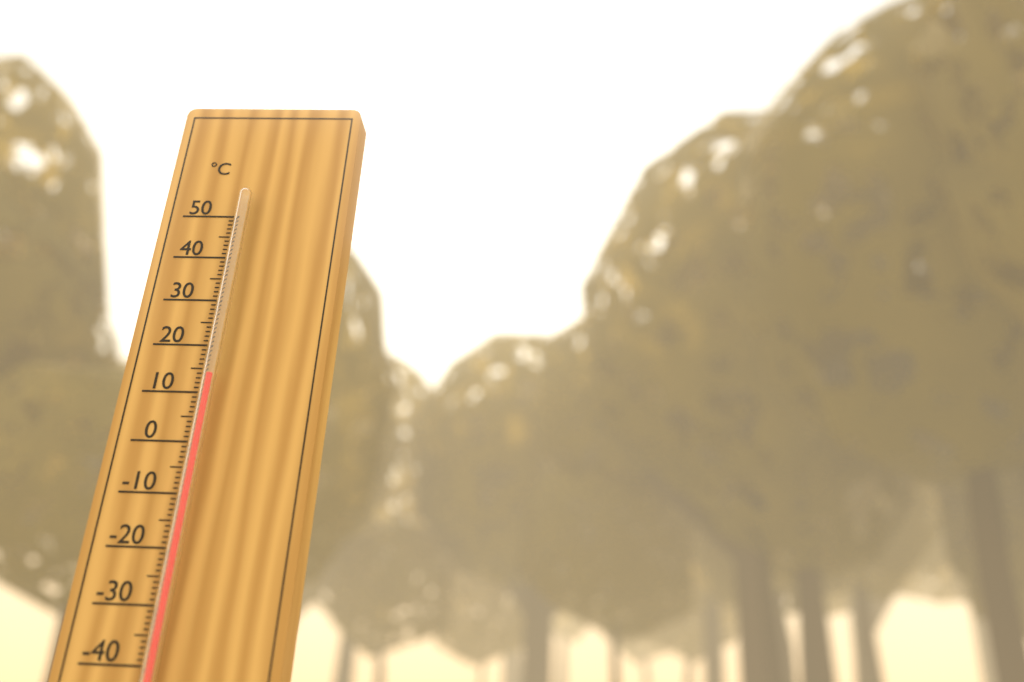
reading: 13 °C
